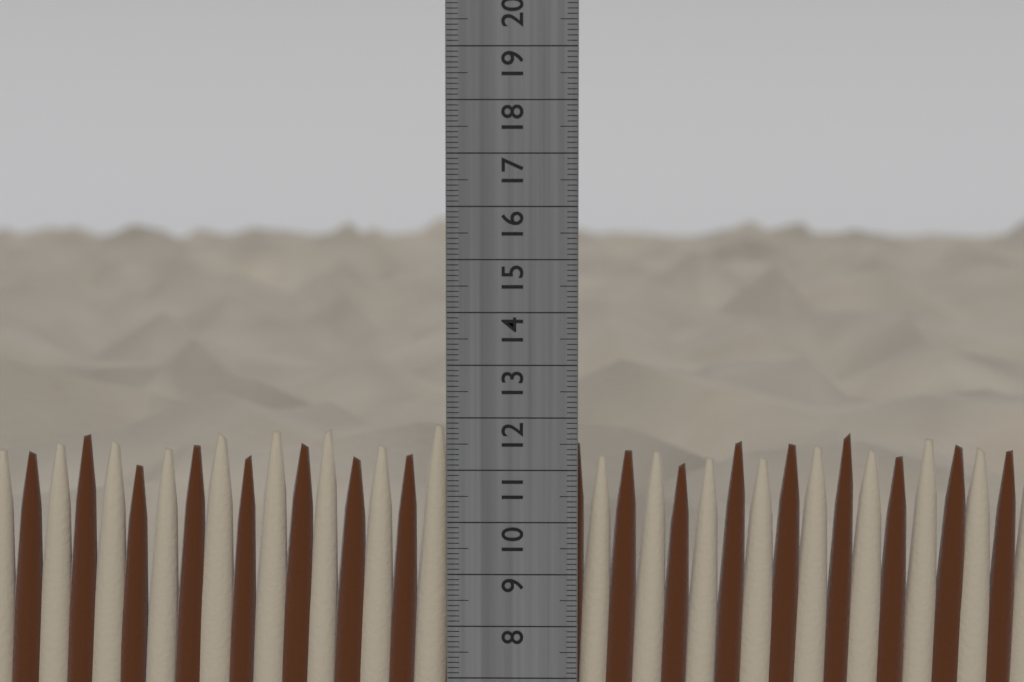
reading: 11.9 cm
